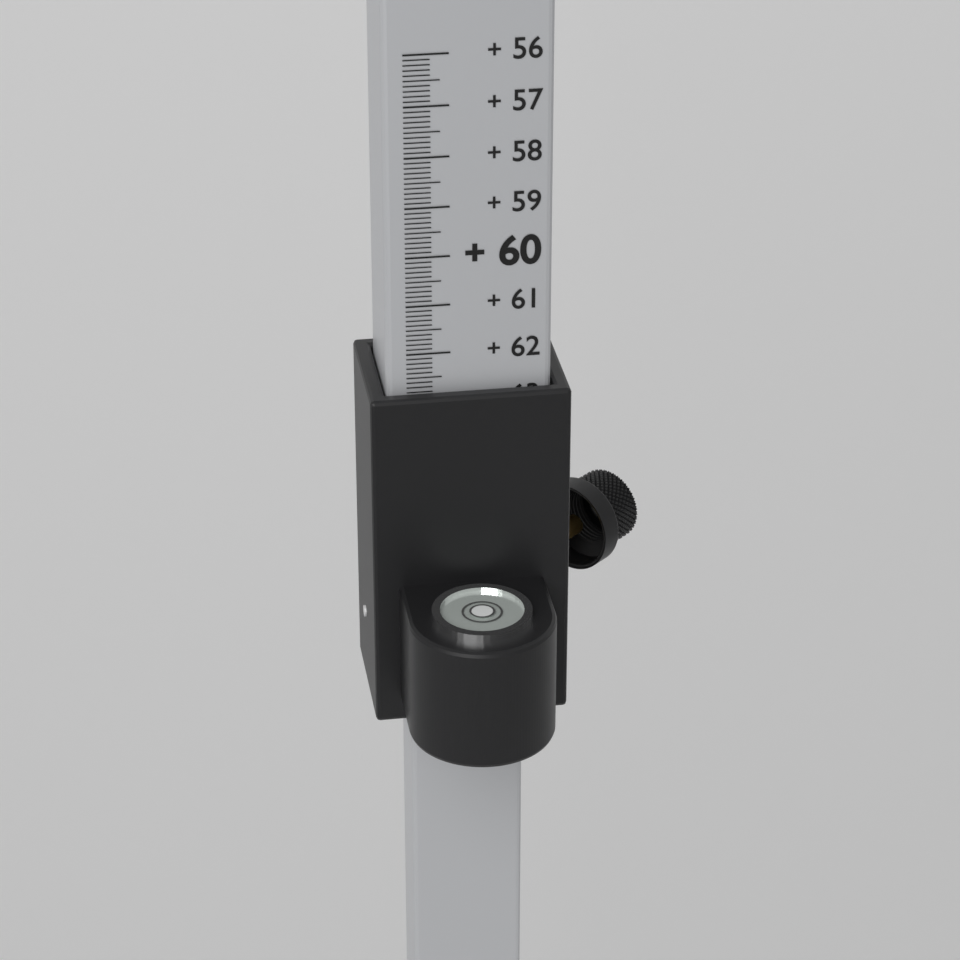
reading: 62.8 (no unit)
